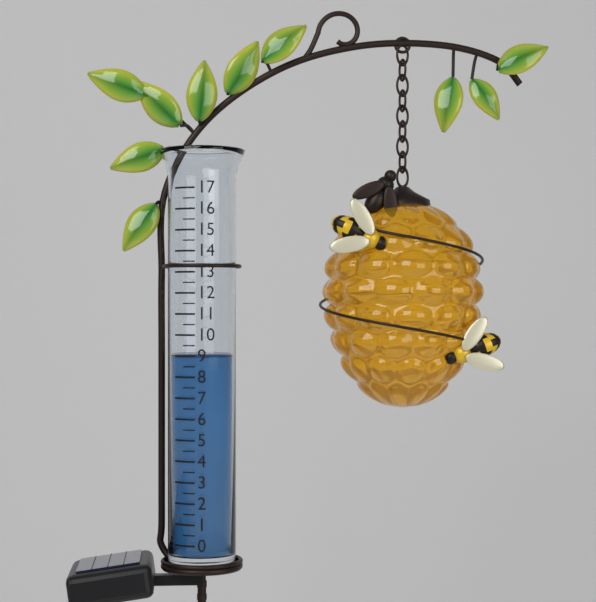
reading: 9.0 (no unit)
